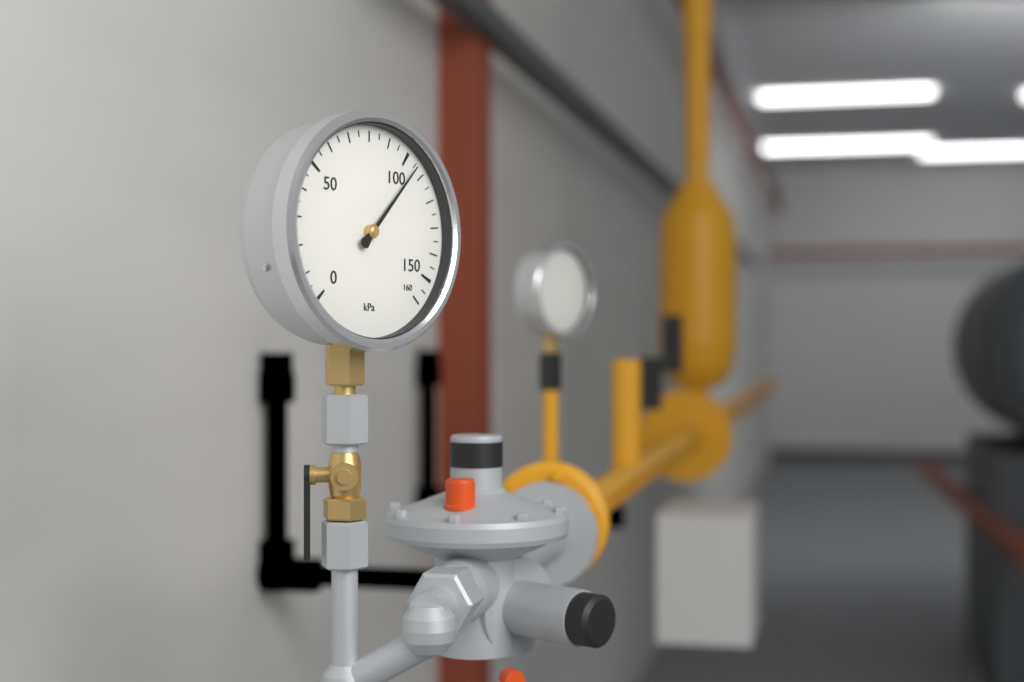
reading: 105 kPa
